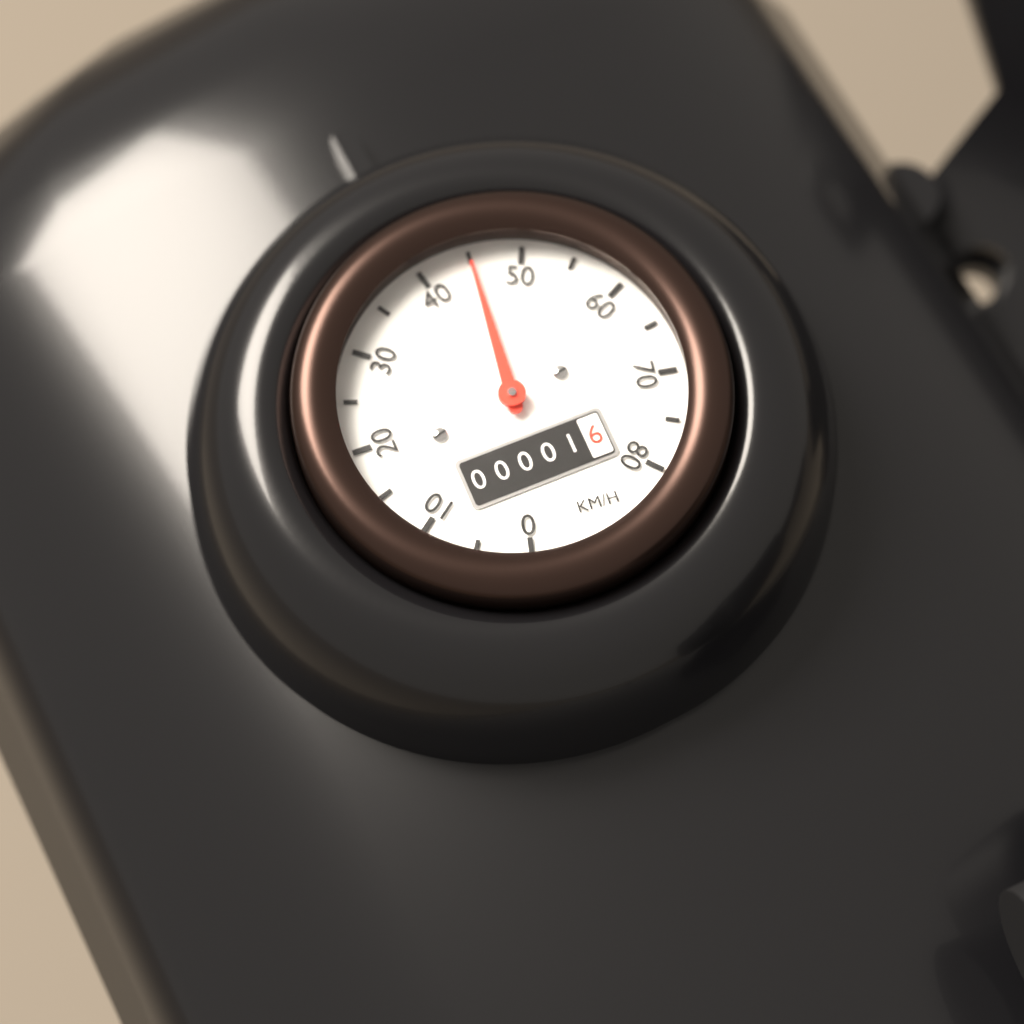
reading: 45 km/h
